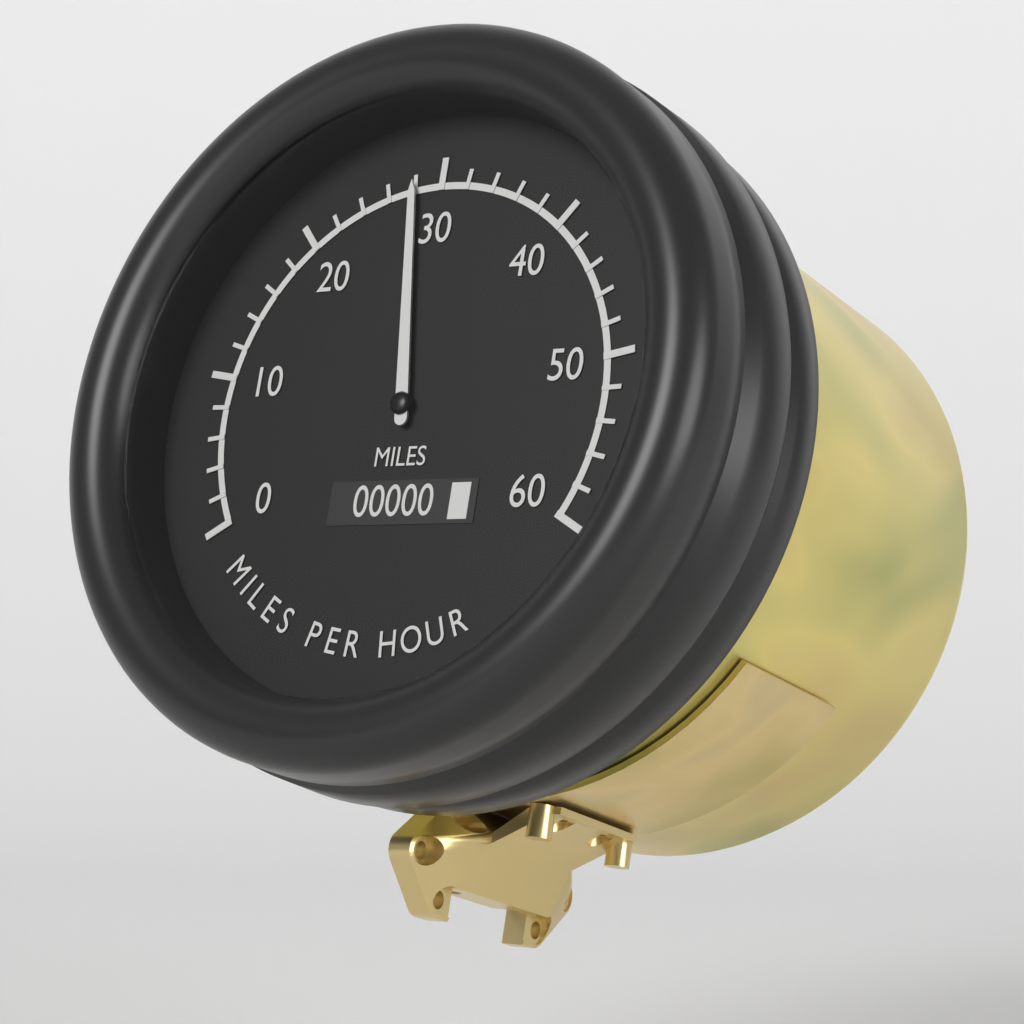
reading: 28 mph
